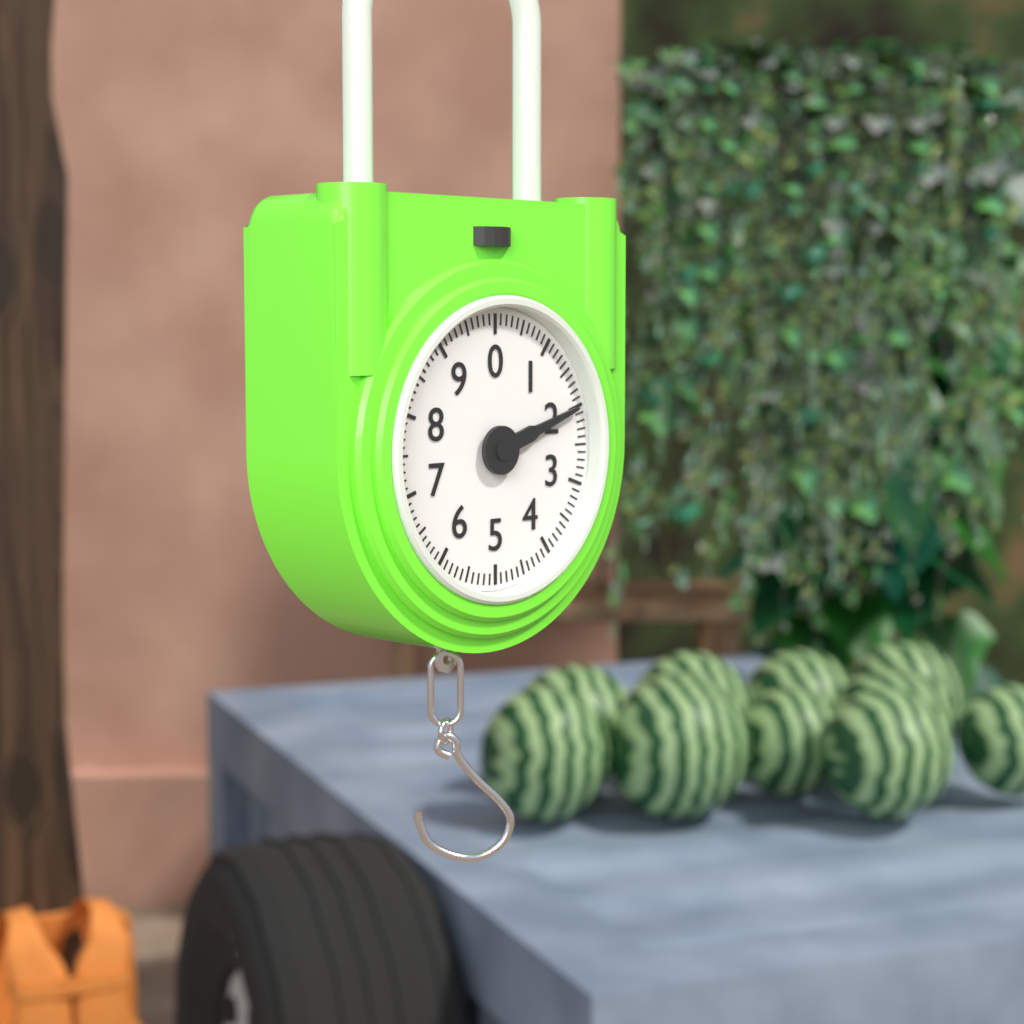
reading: 2.0 (no unit)
